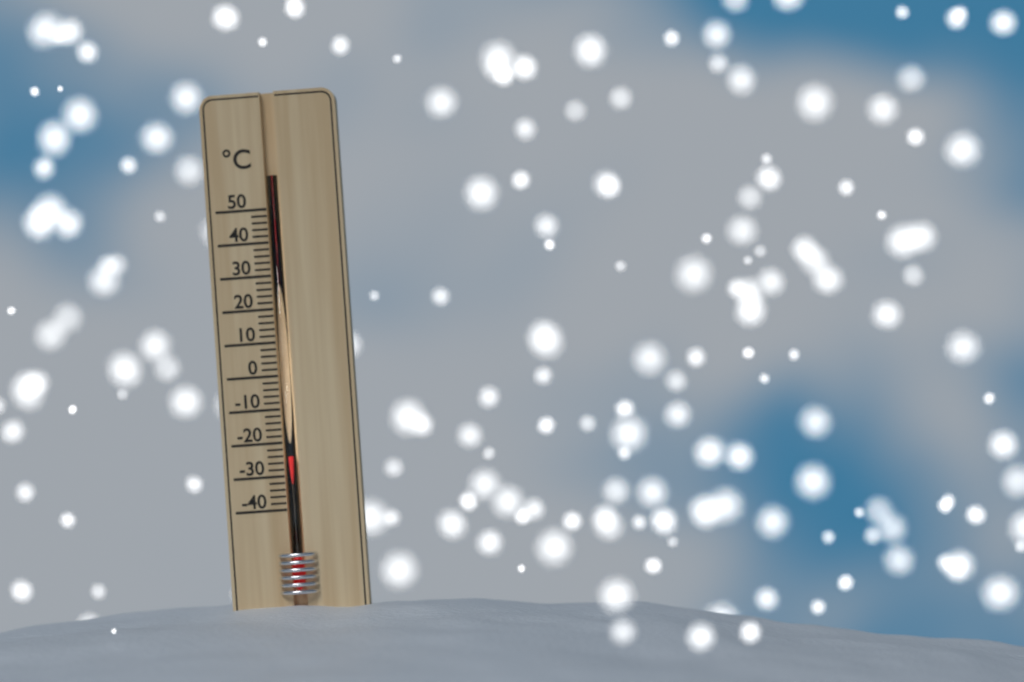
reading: -24 °C
